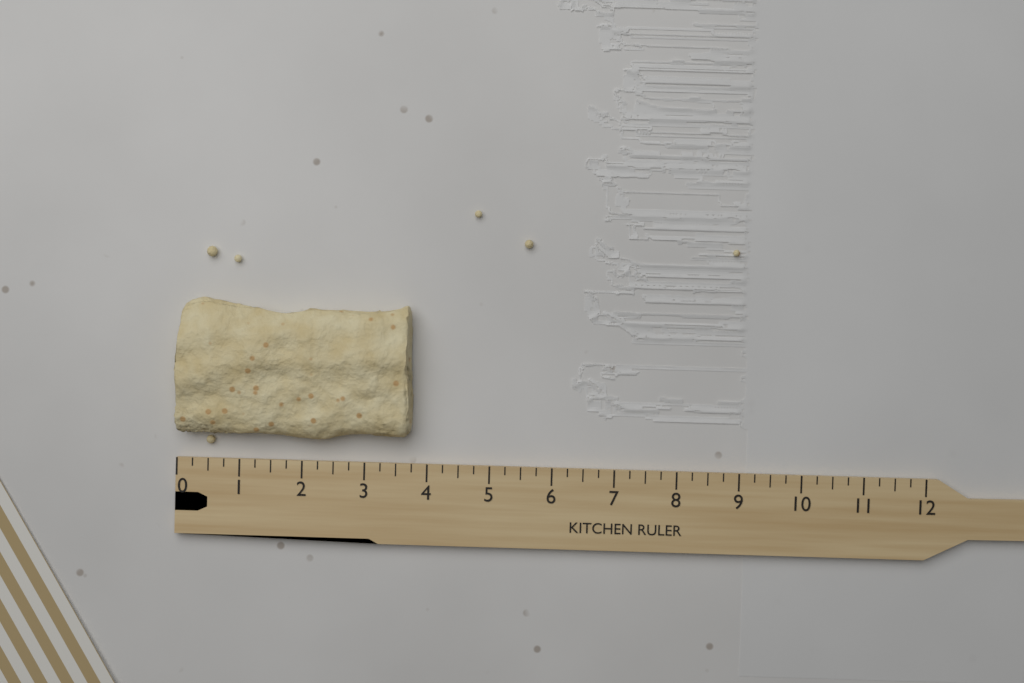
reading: 3.75 (no unit)
